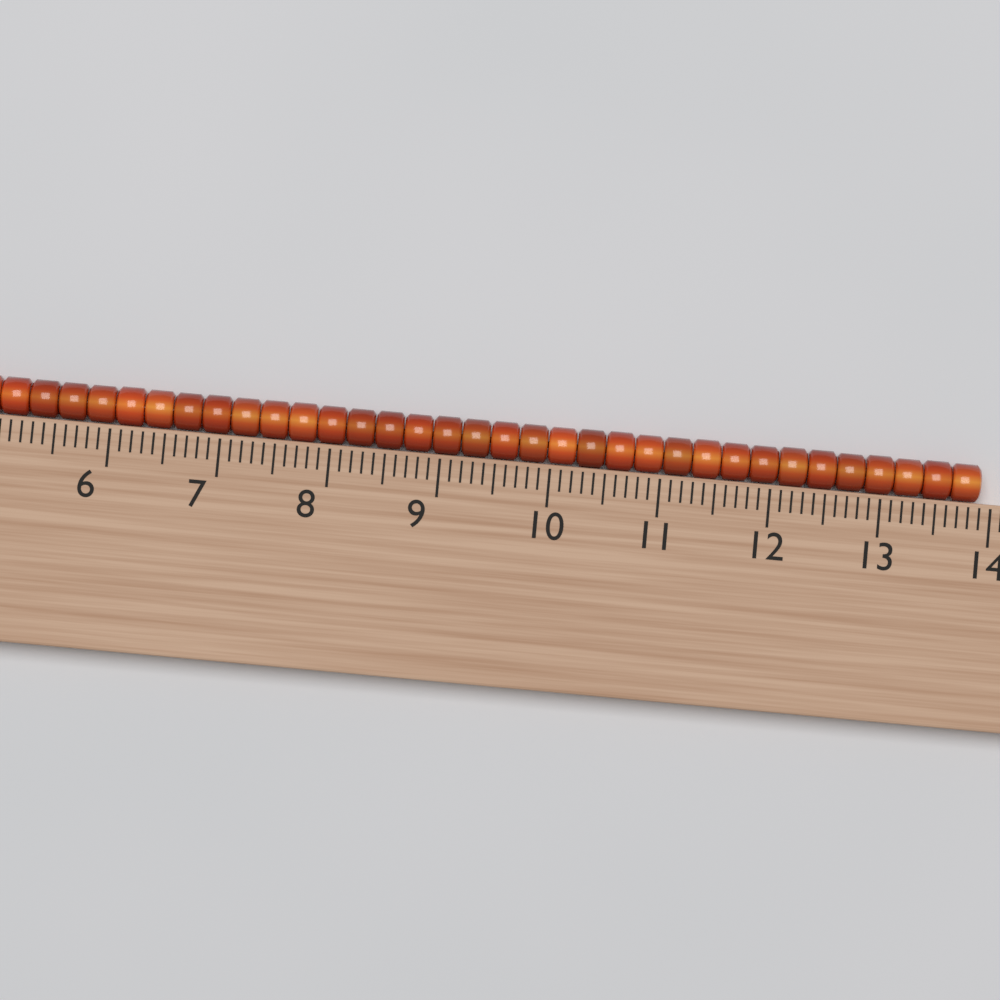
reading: 13.9 (no unit)
